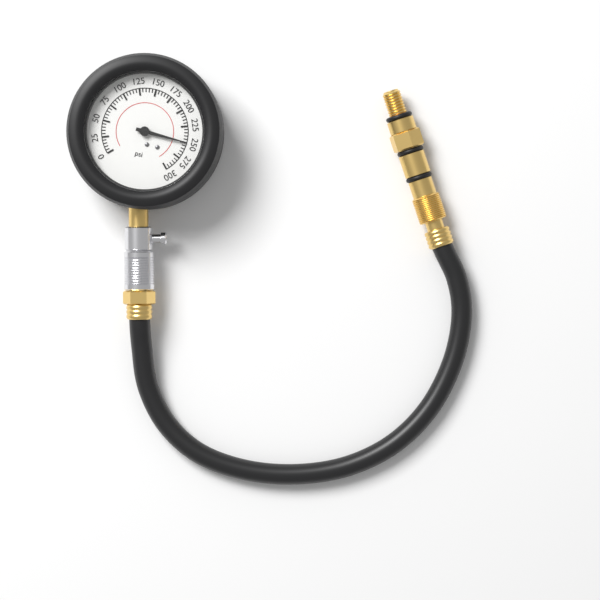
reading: 250 psi
